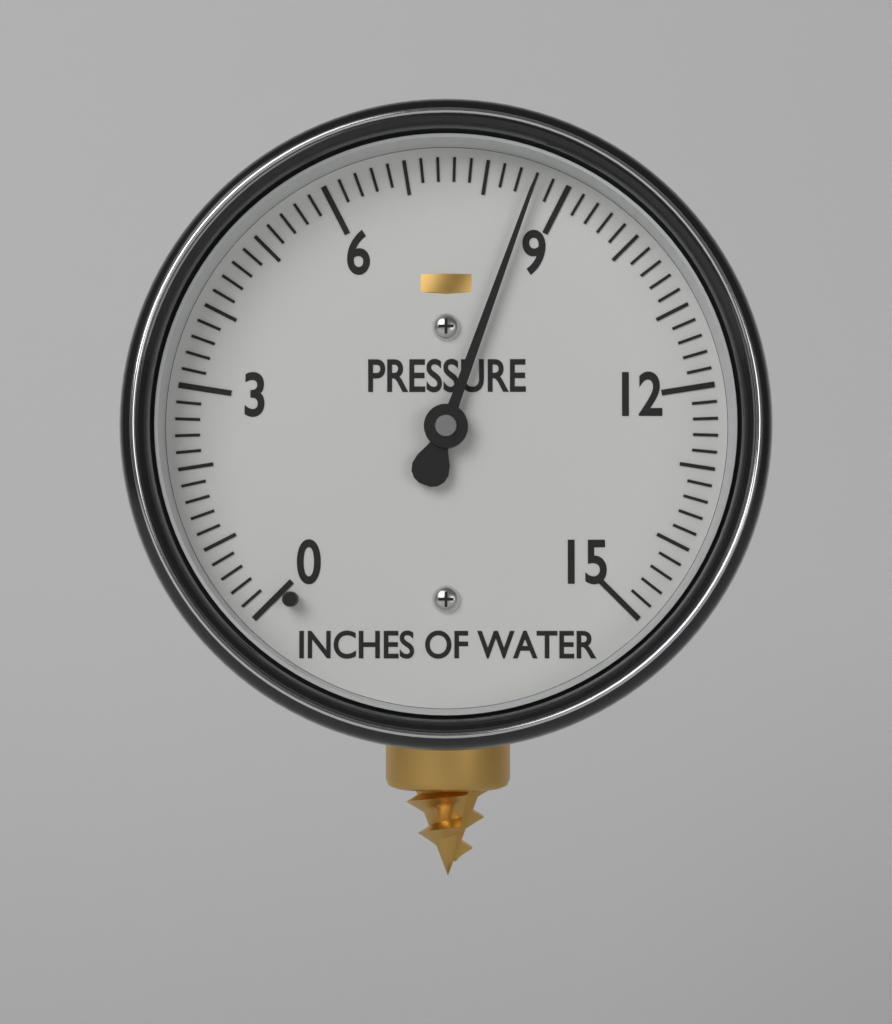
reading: 8.6 inches of water
